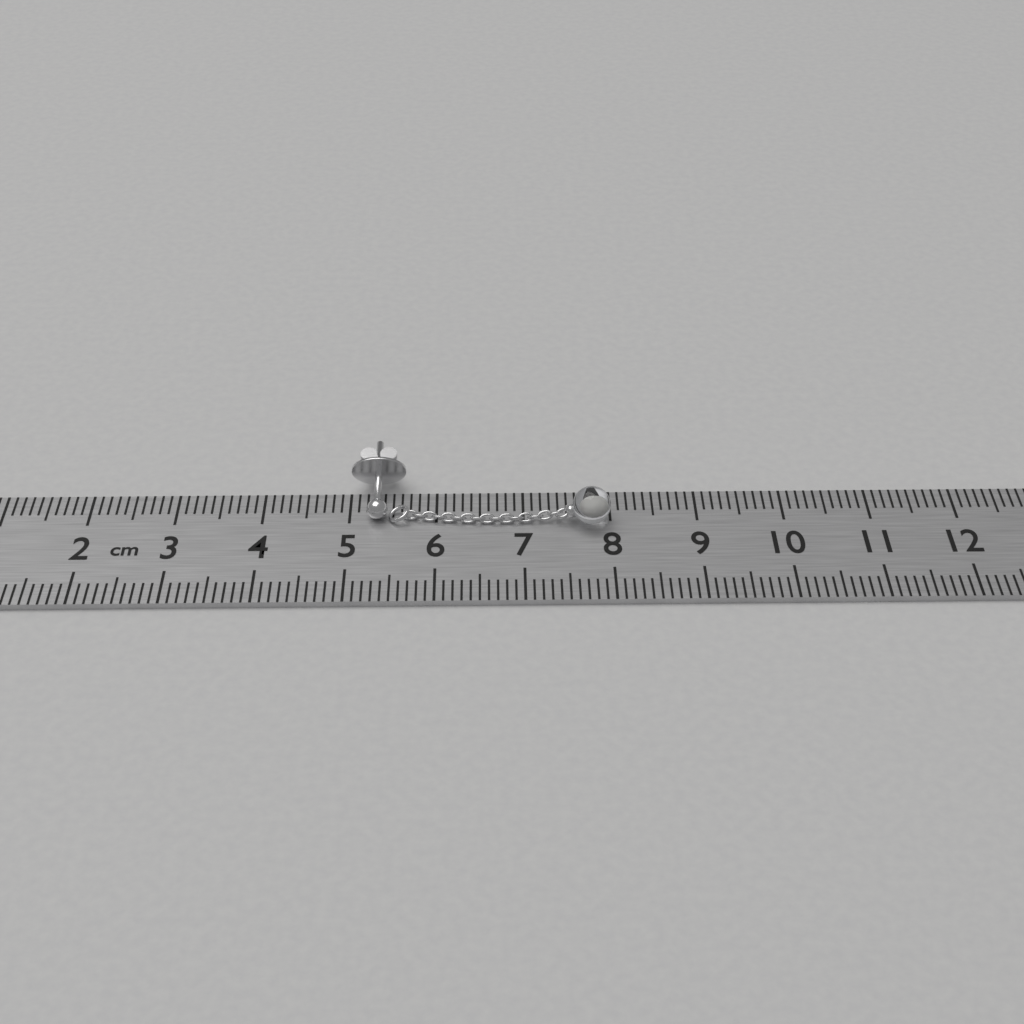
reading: 8.0 cm
